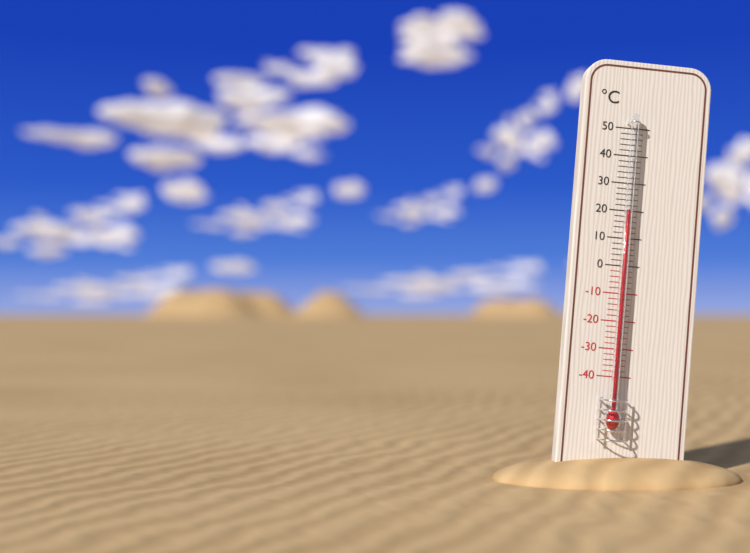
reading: 20 °C
